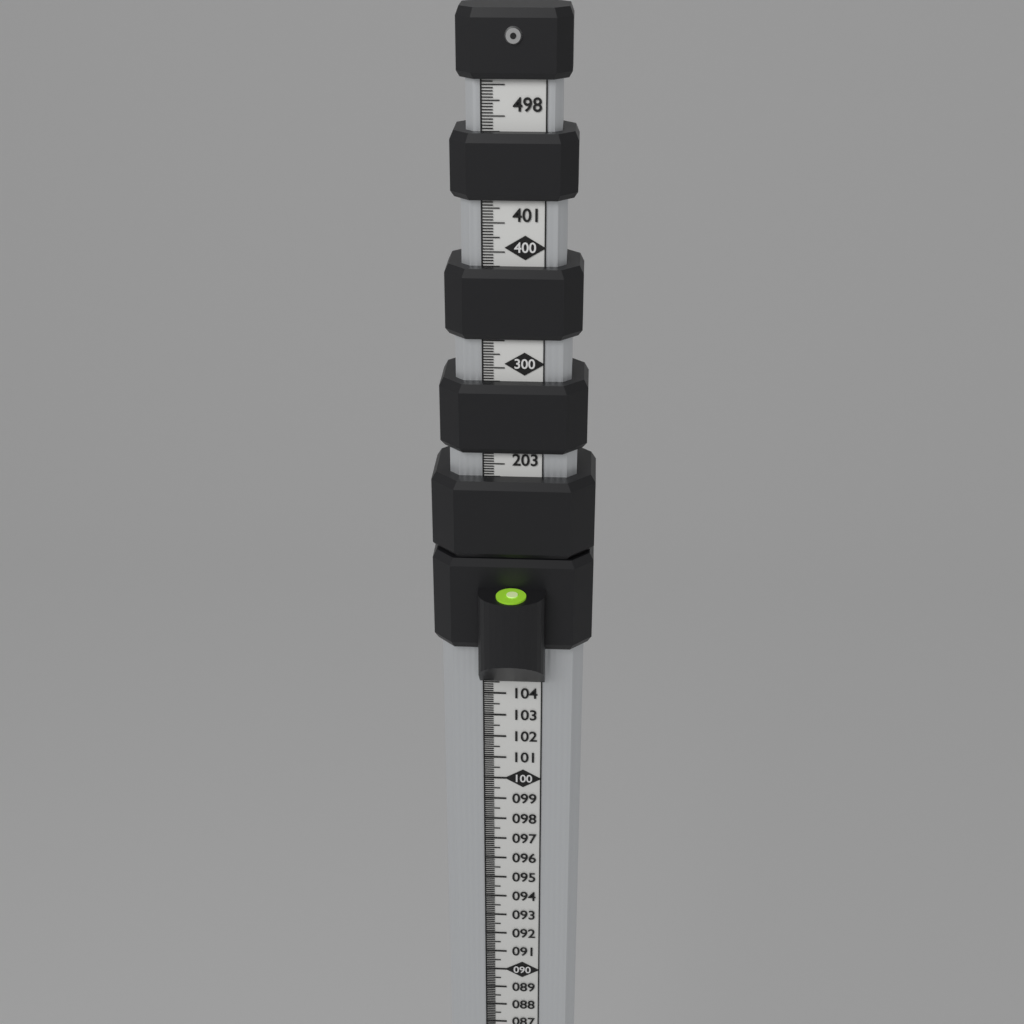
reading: 104.6 (no unit)
